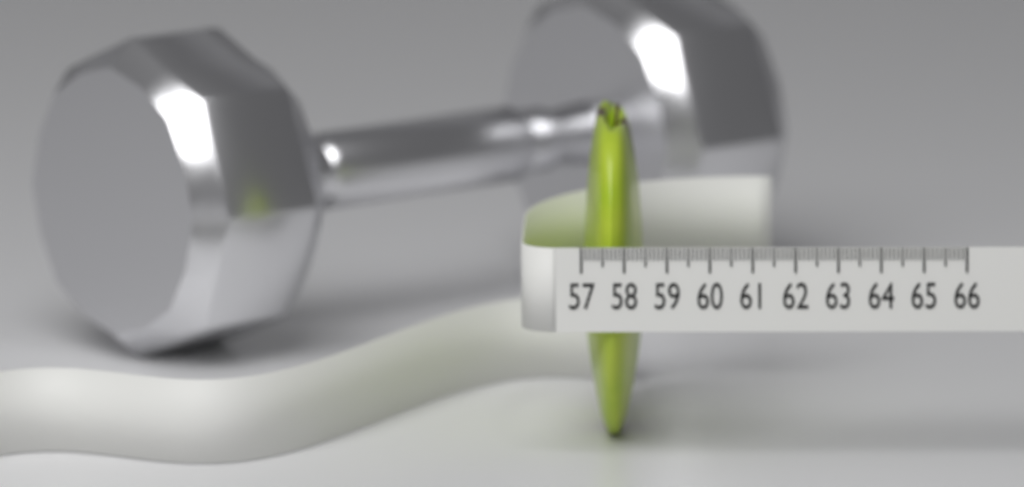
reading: 58.4 (no unit)
